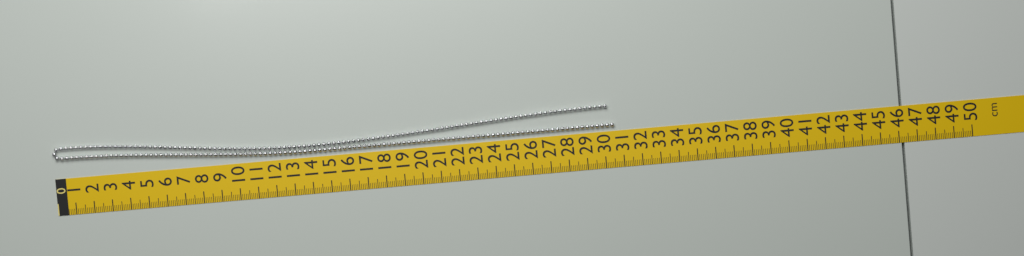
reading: 30.6 cm
